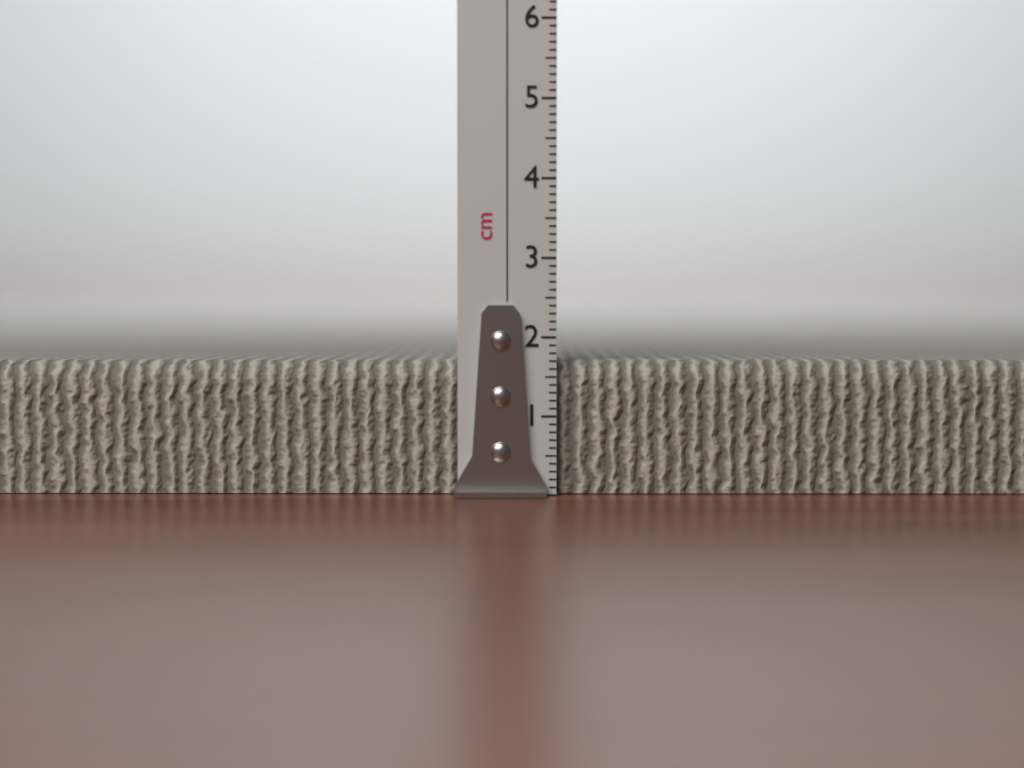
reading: 1.7 cm
